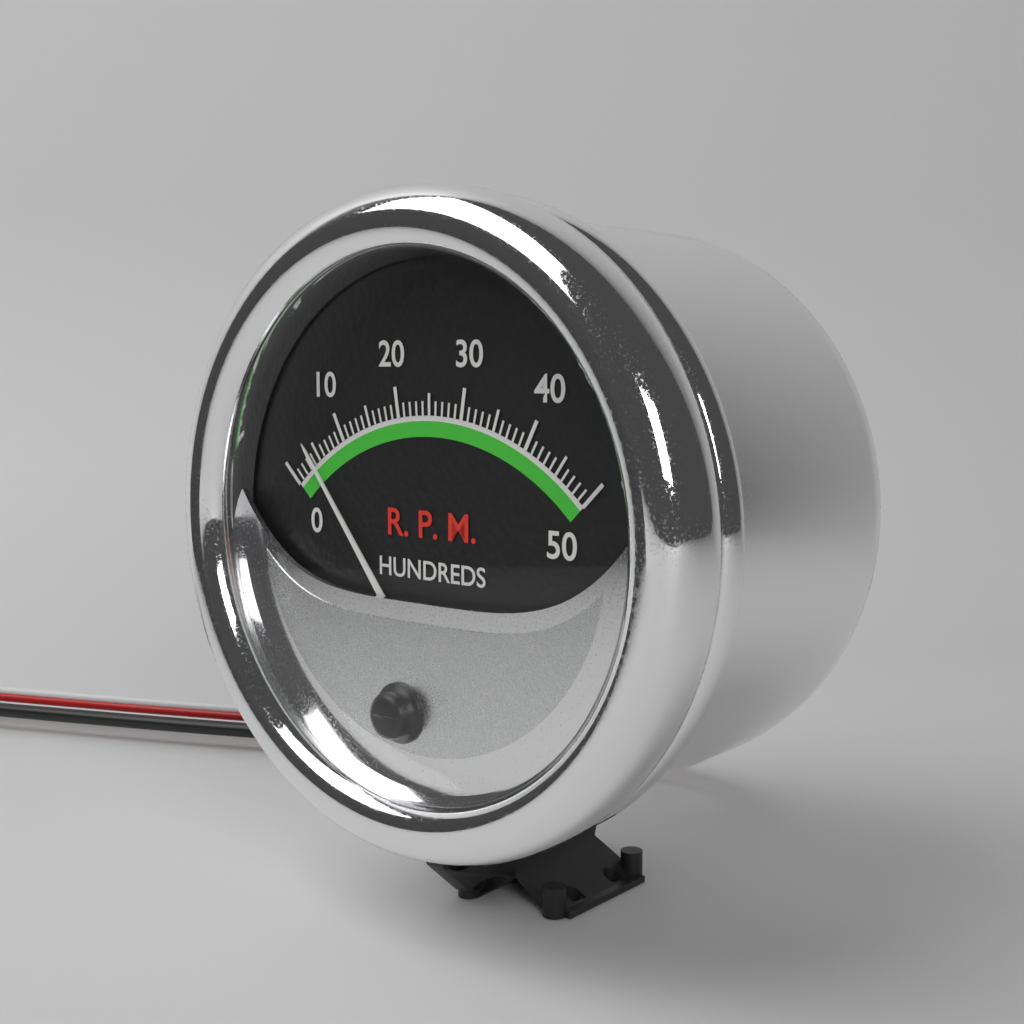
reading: 4 RPM x100
